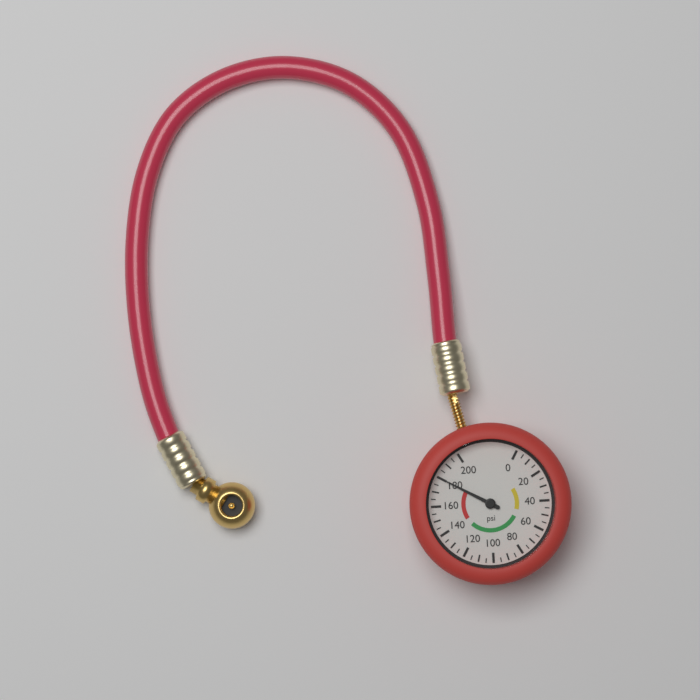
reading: 180 psi
